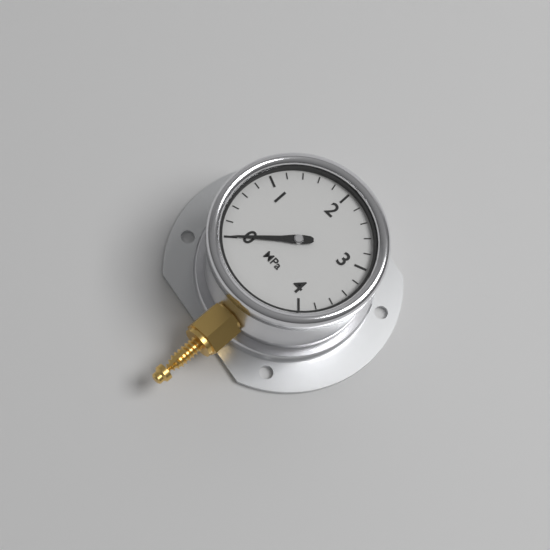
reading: 0.0 MPa
